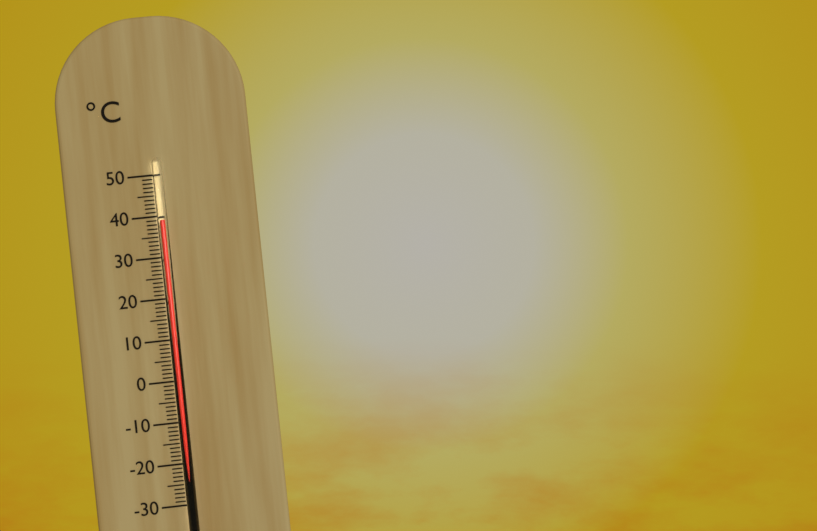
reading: 39 °C
